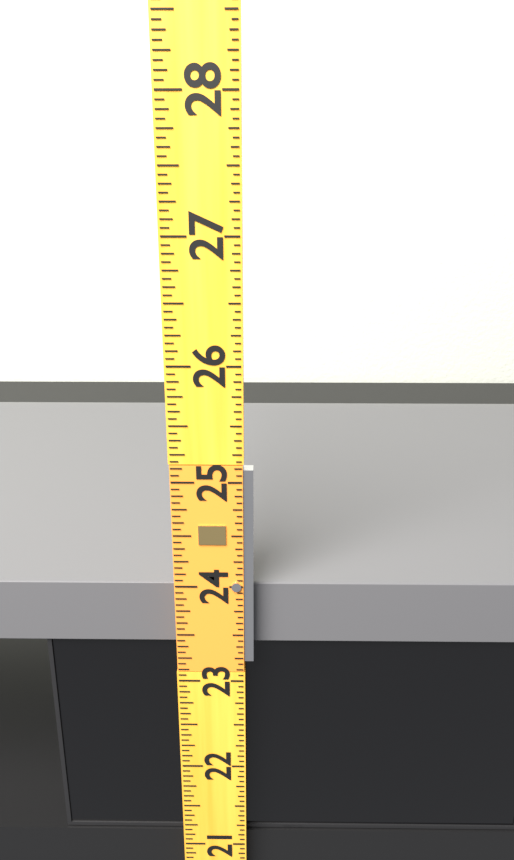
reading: 23.9375 (no unit)
